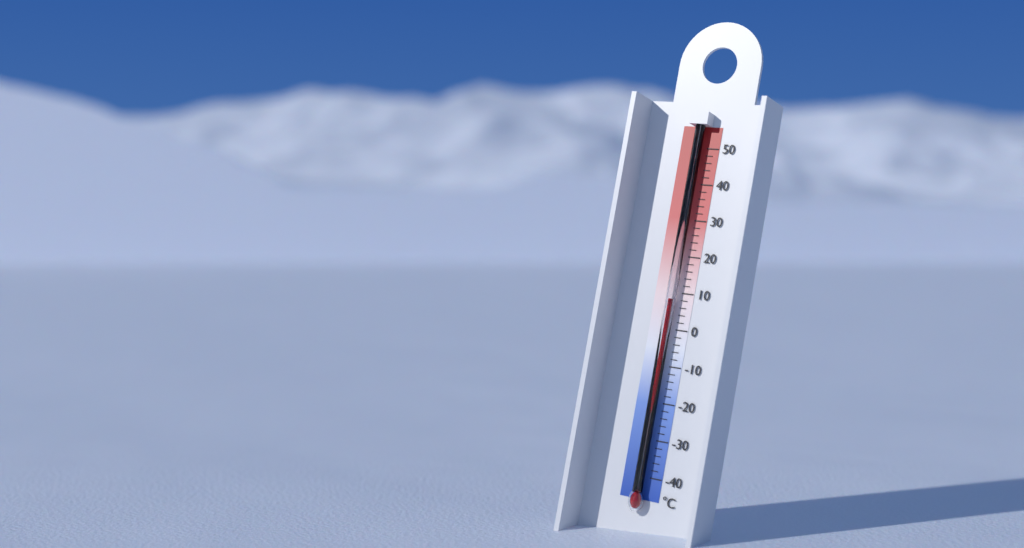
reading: 8 °C
